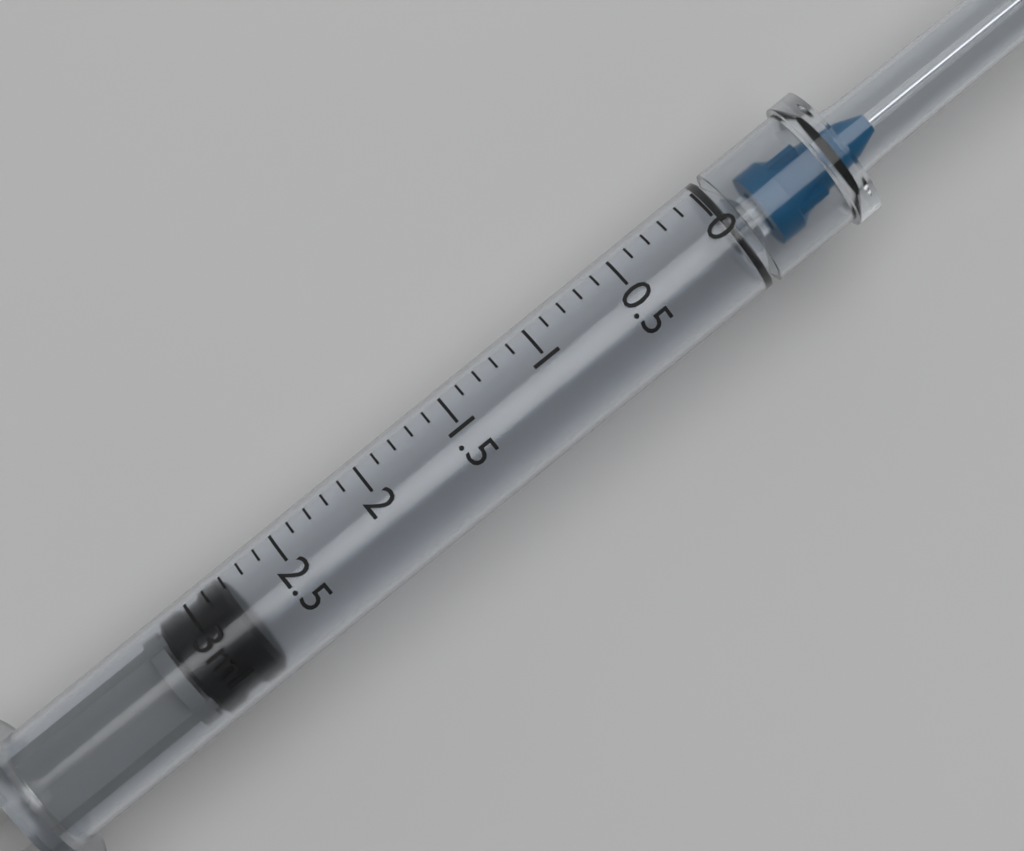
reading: 2.8 ml
